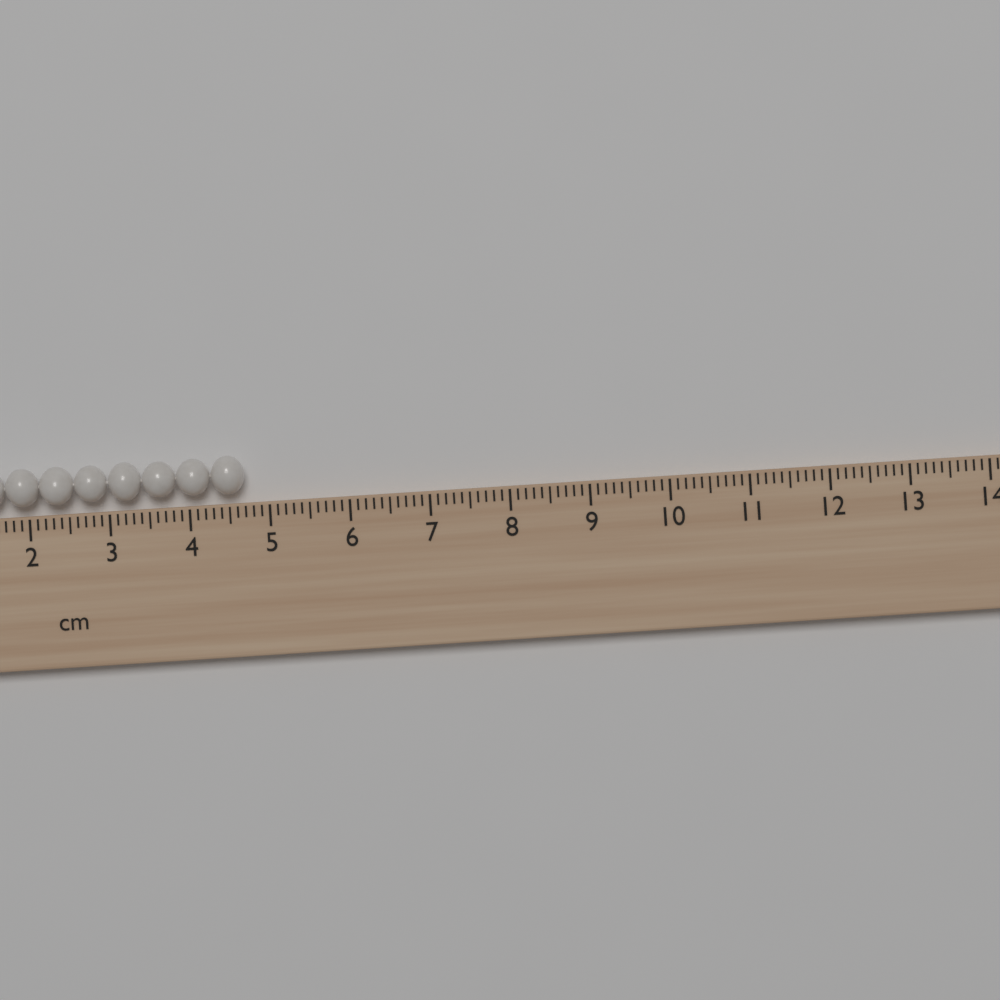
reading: 4.7 cm
